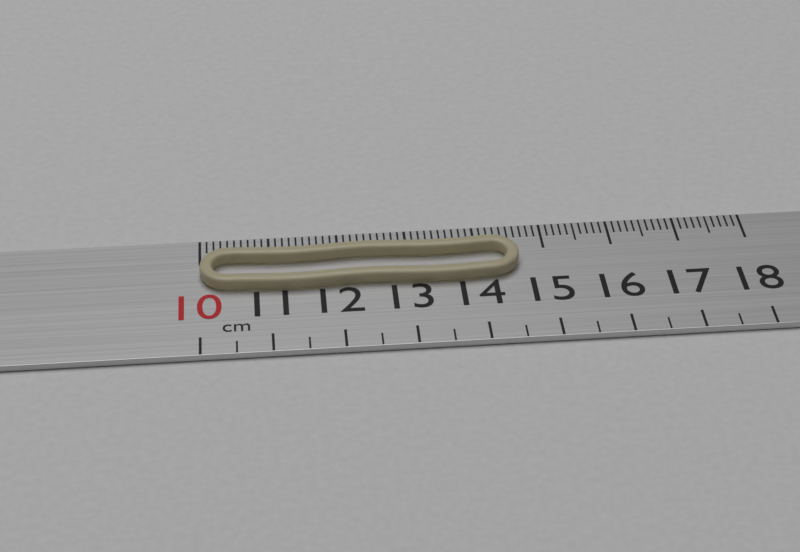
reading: 14.6 cm
